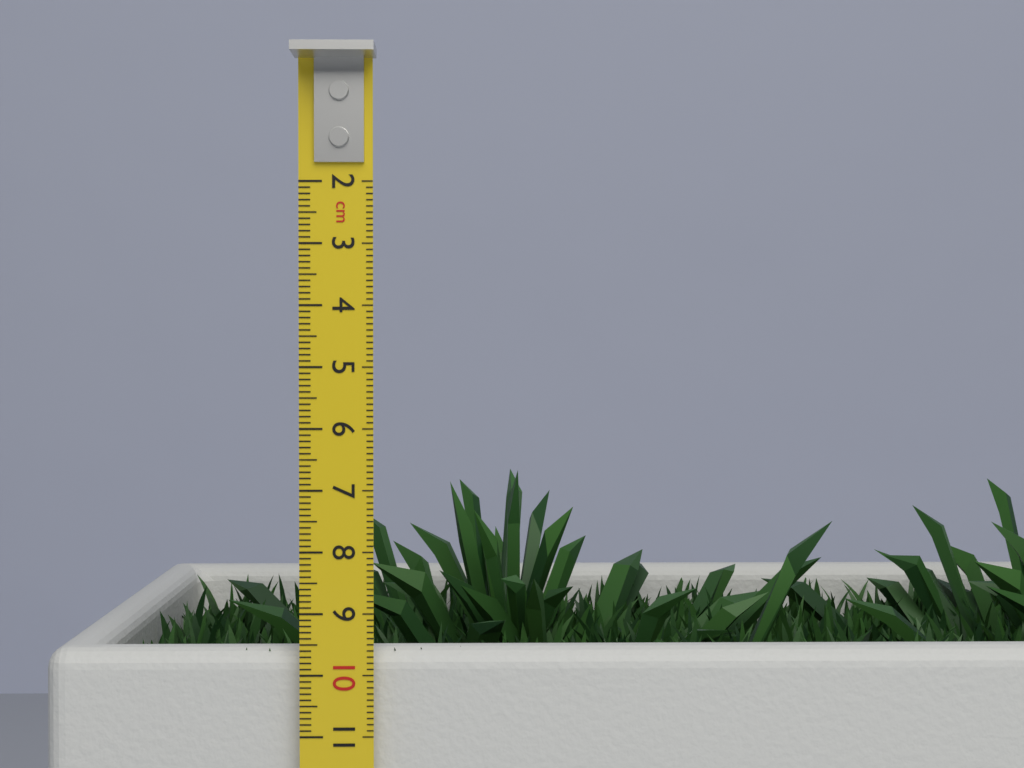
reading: 9.6 cm
